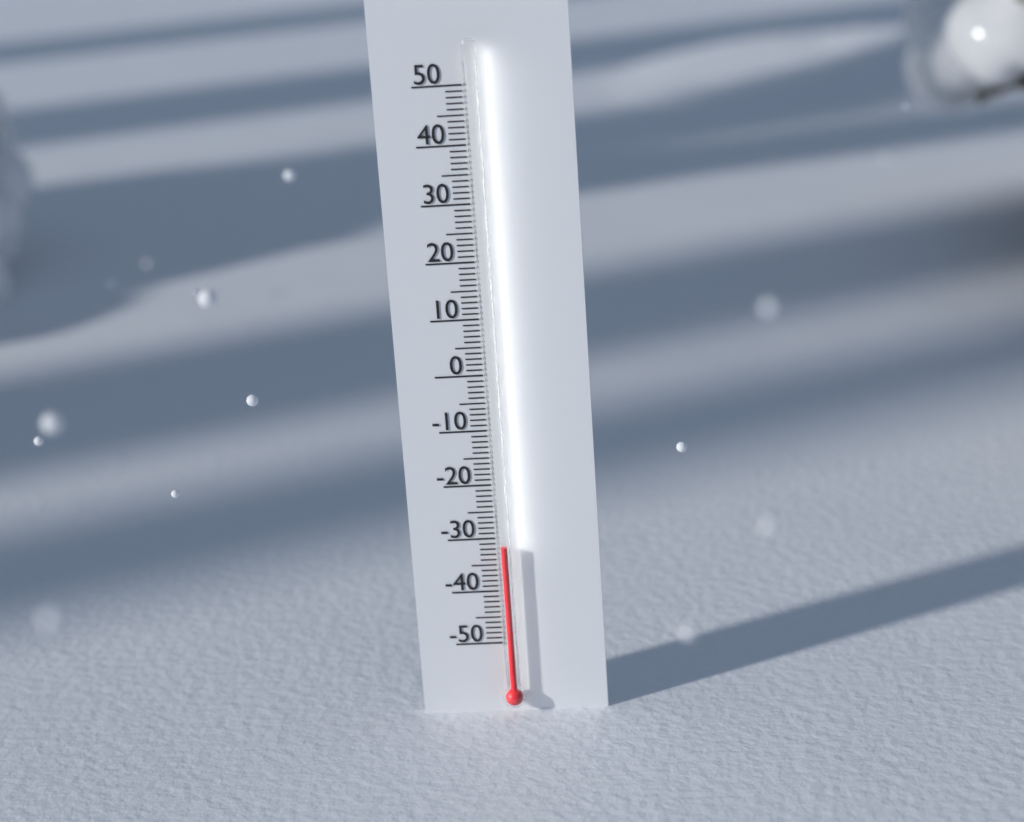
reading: -31 (no unit)
